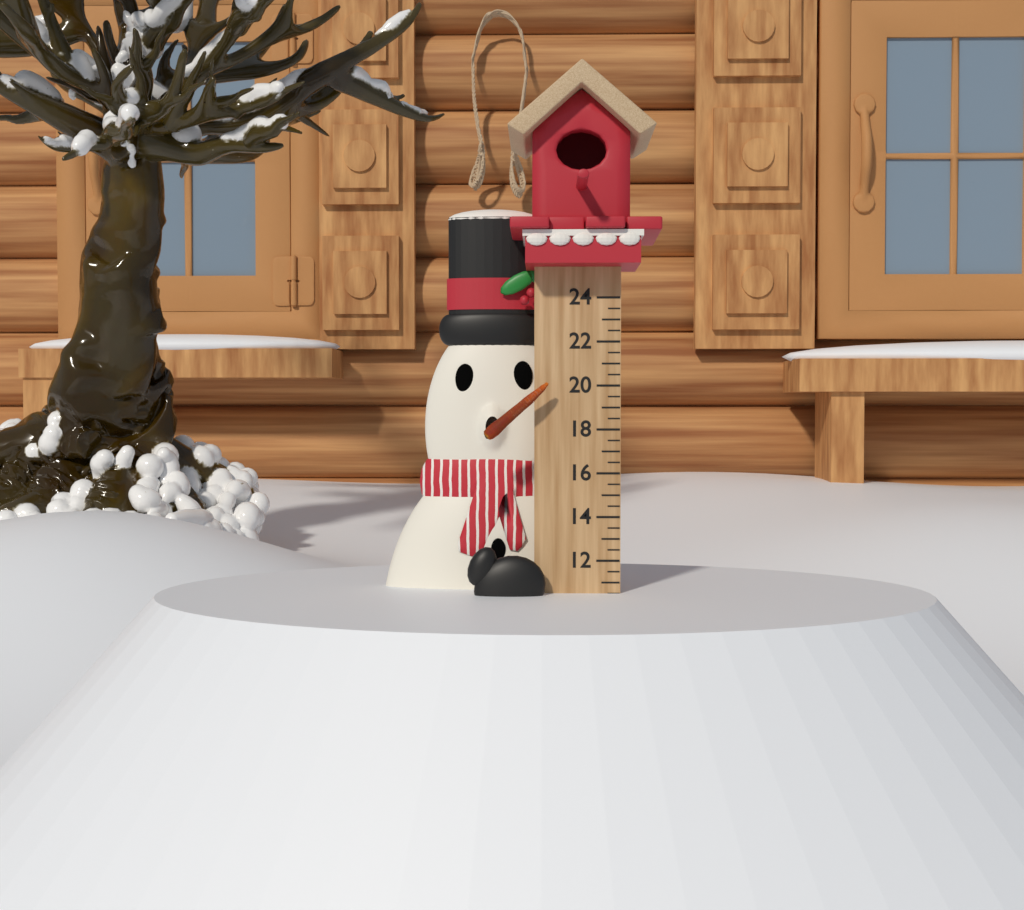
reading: 10.5 (no unit)
